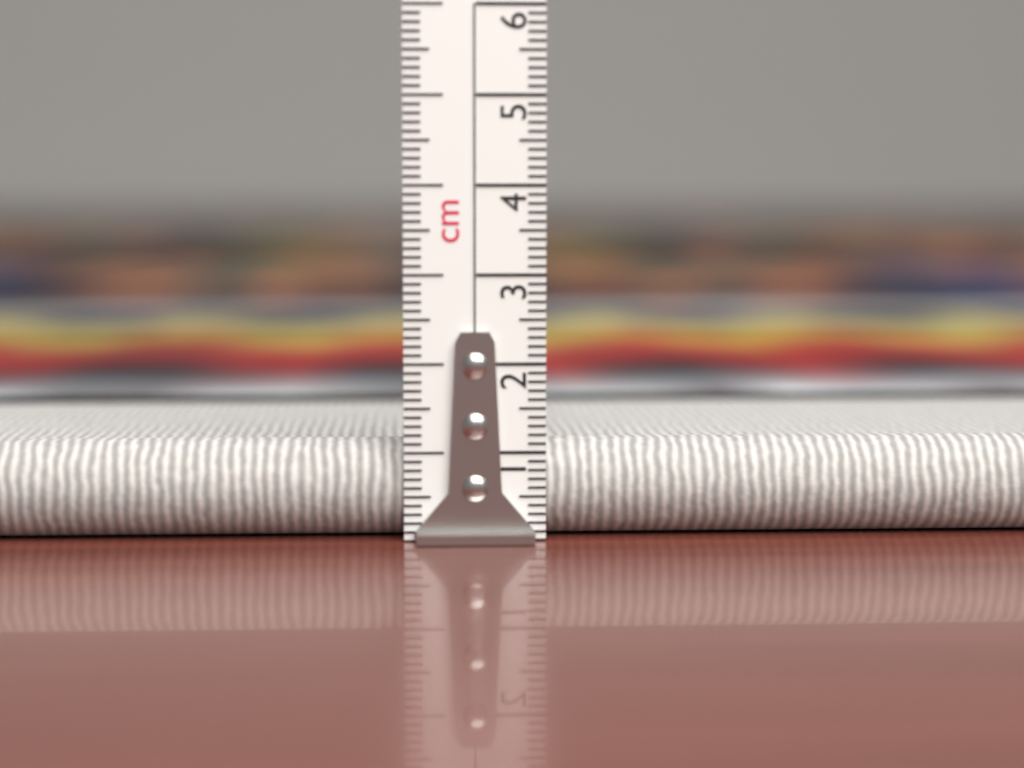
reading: 1.1 cm
